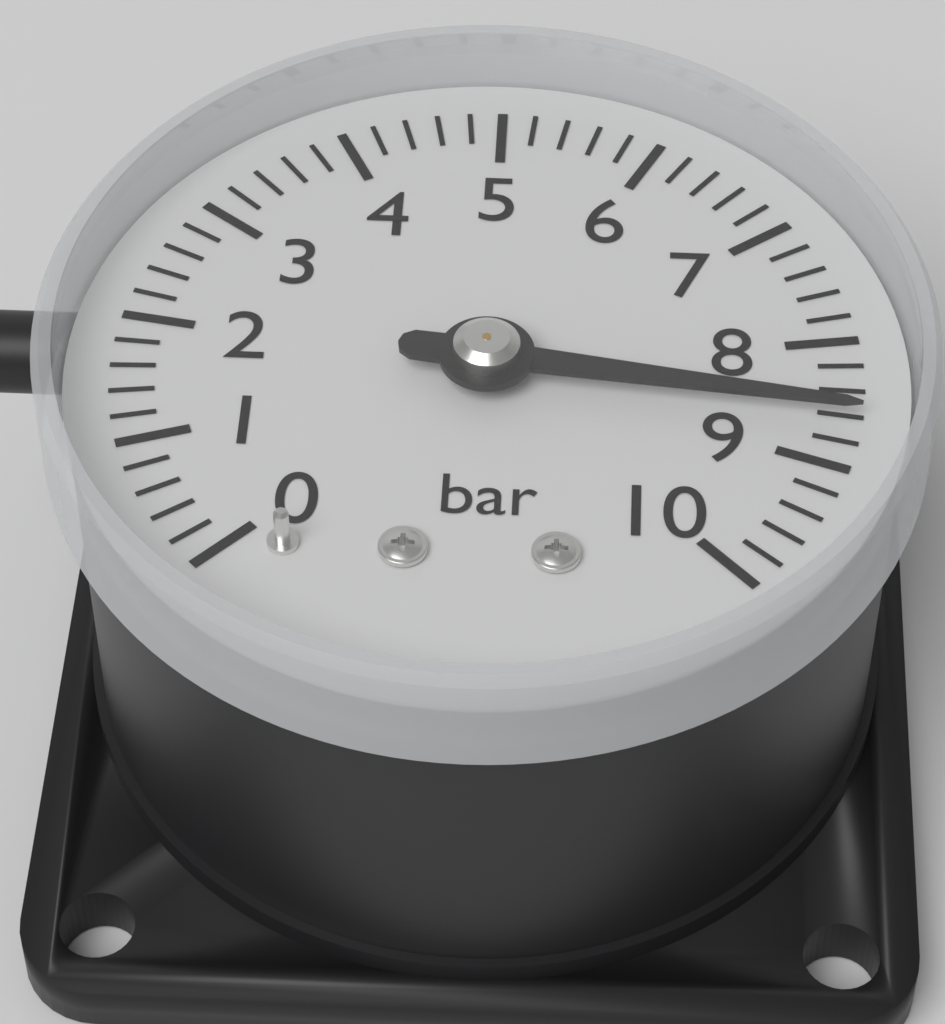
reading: 8.6 bar
